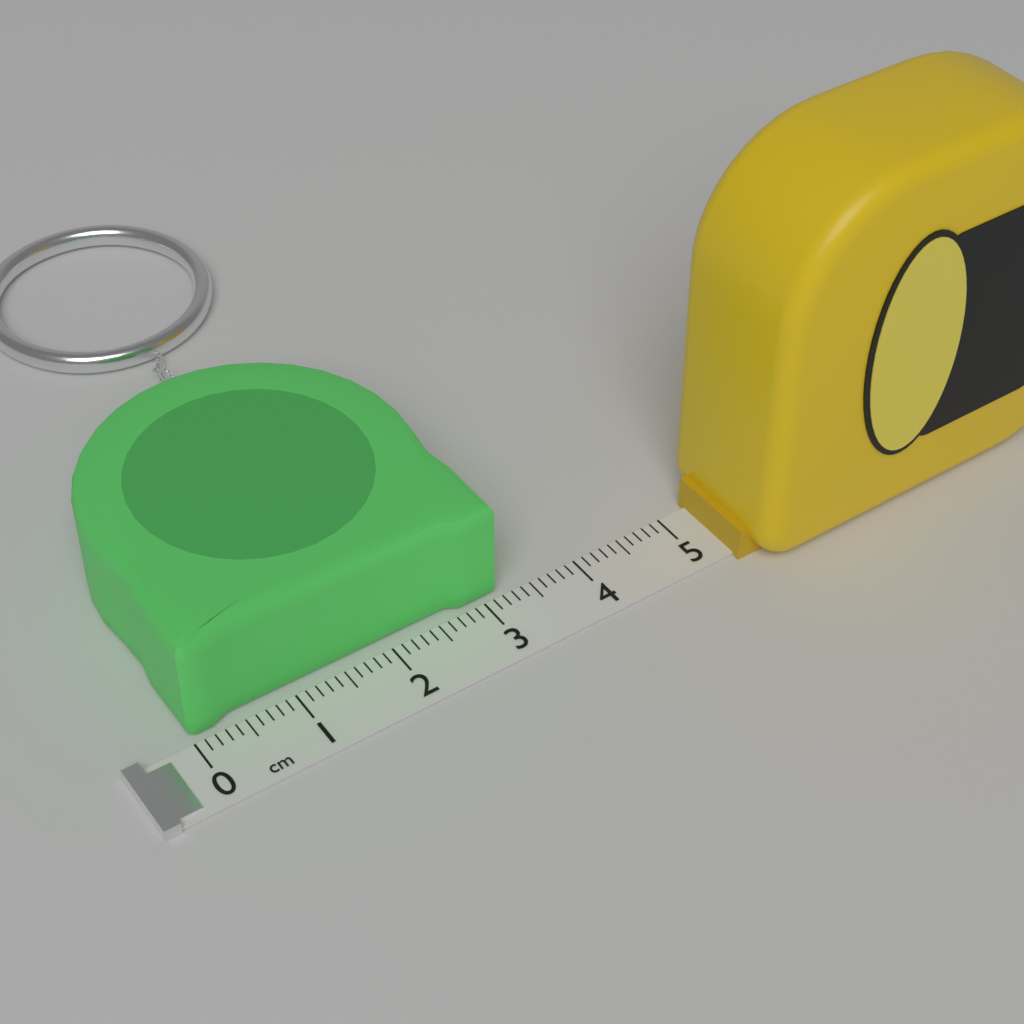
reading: 3.2 cm
